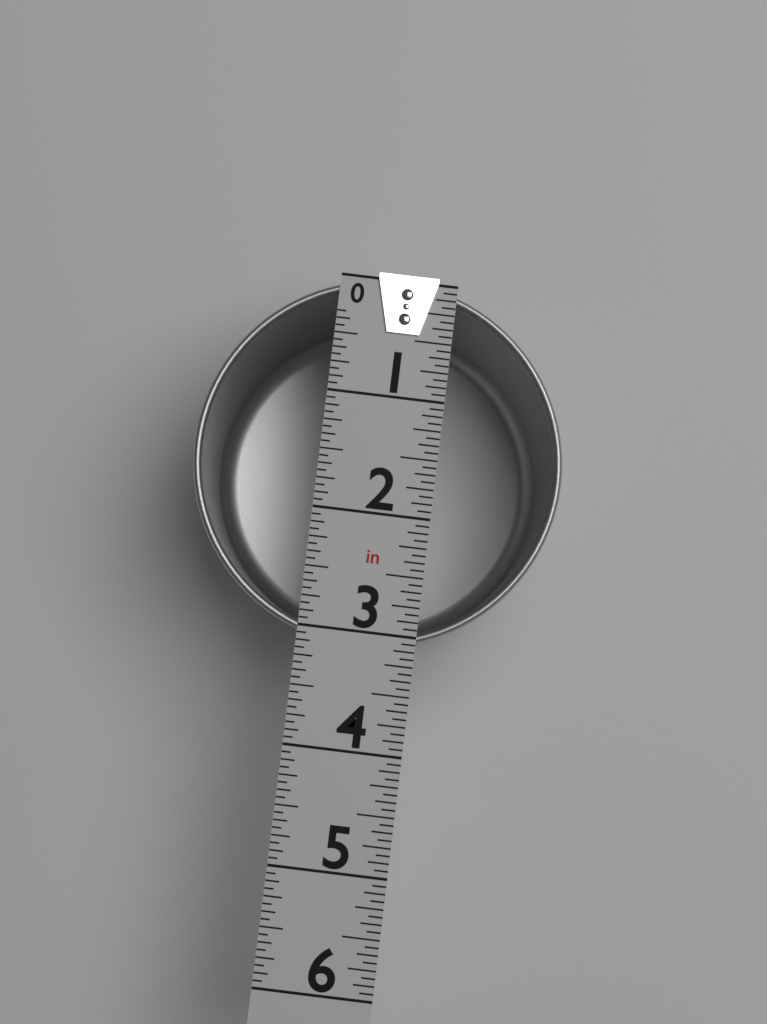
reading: 3.1250 in
